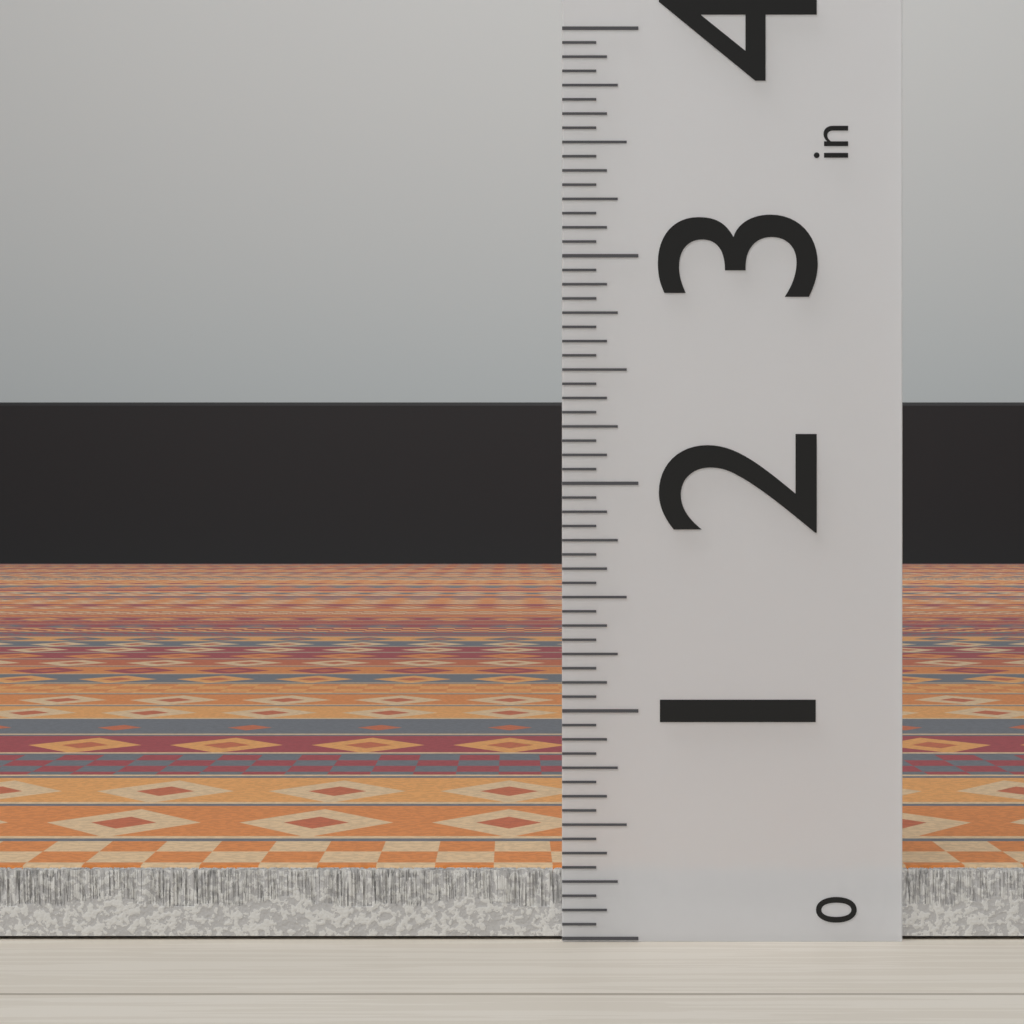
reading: 0.3000 in
